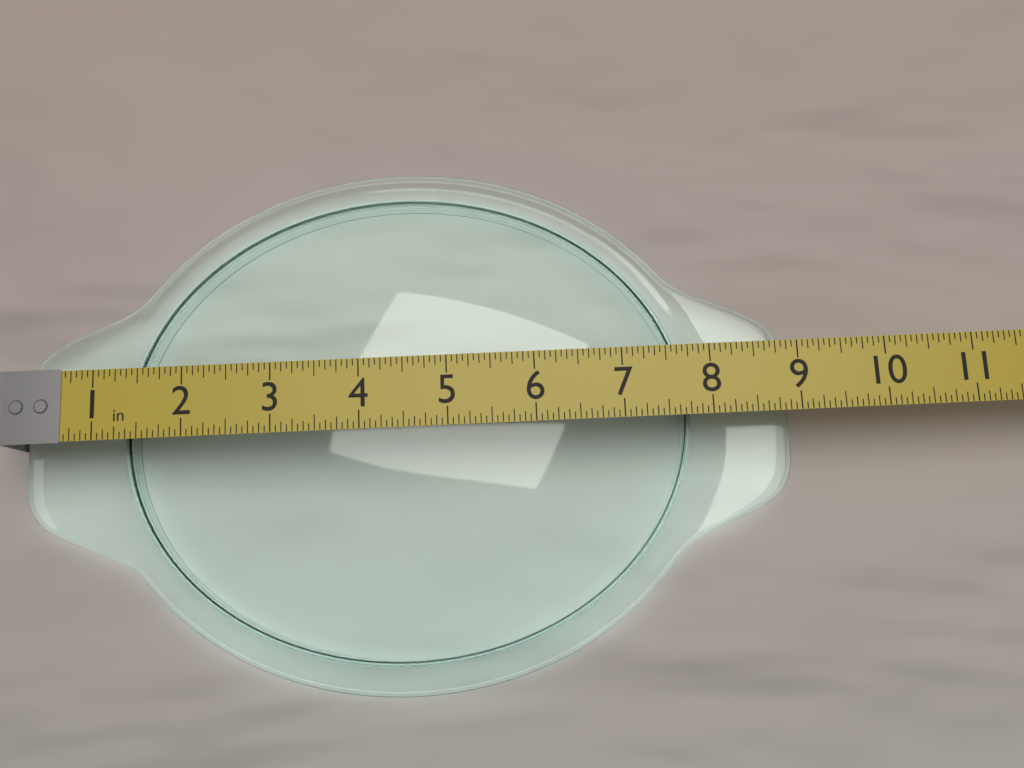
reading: 9.0000 in
